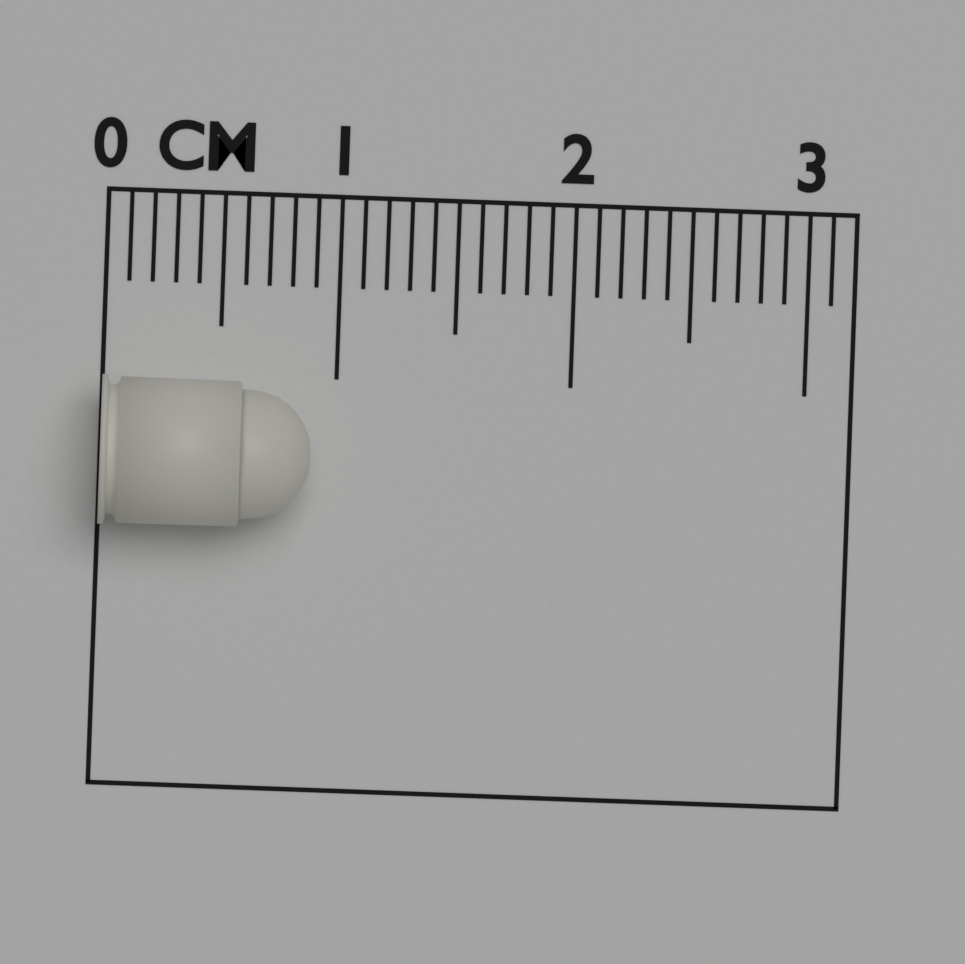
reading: 0.9 cm
